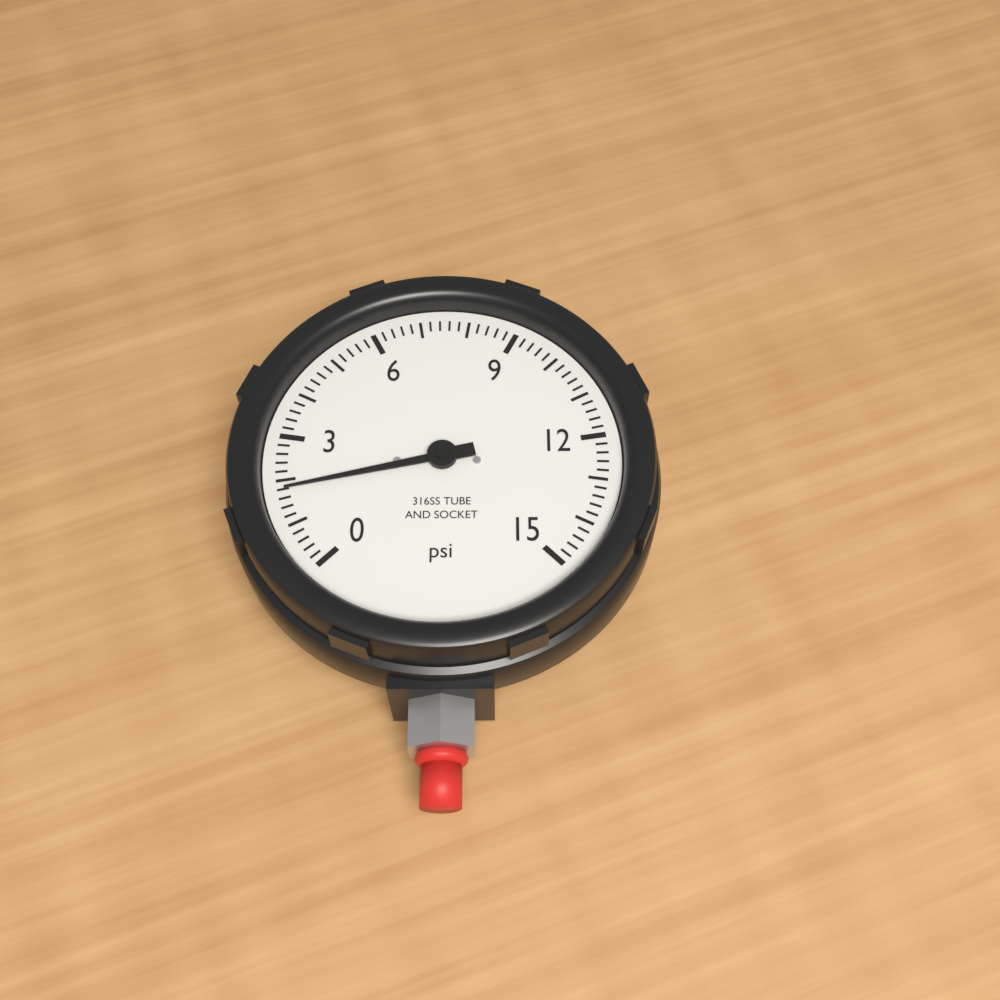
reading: 1.8 psi
